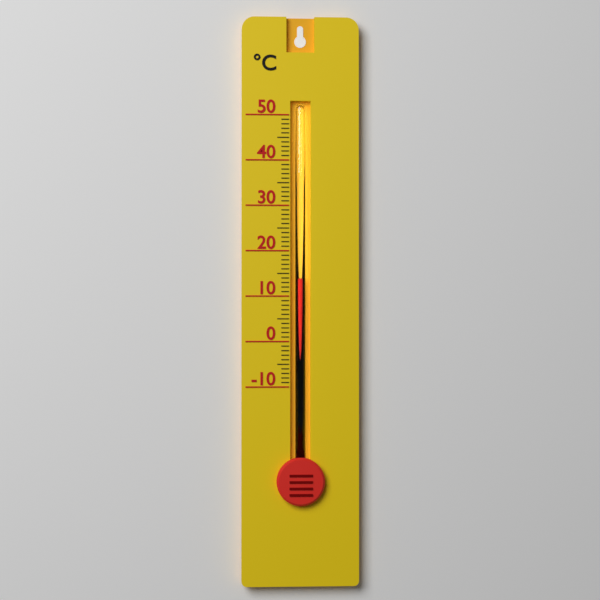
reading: 14 °C
